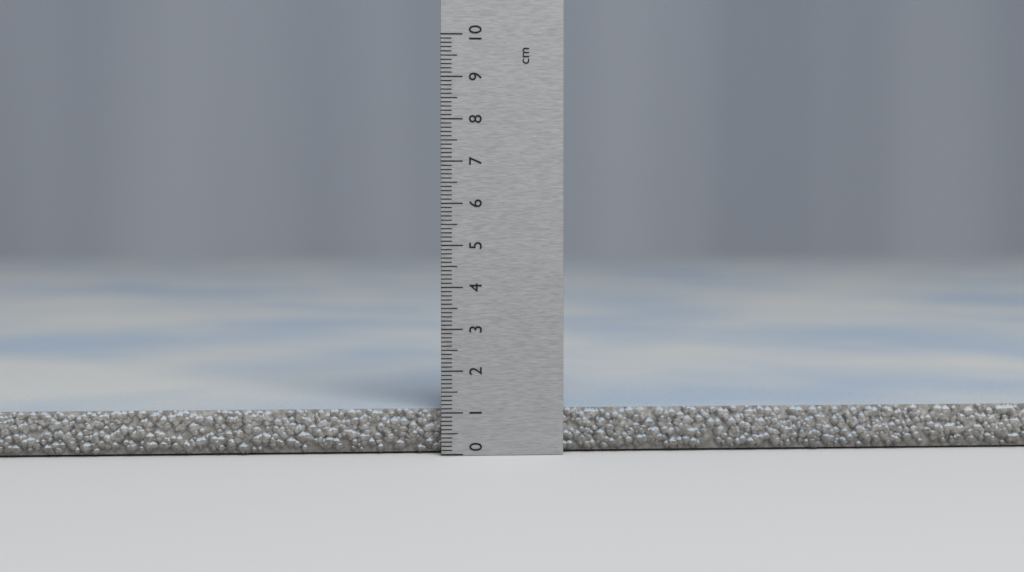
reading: 1.1 cm
